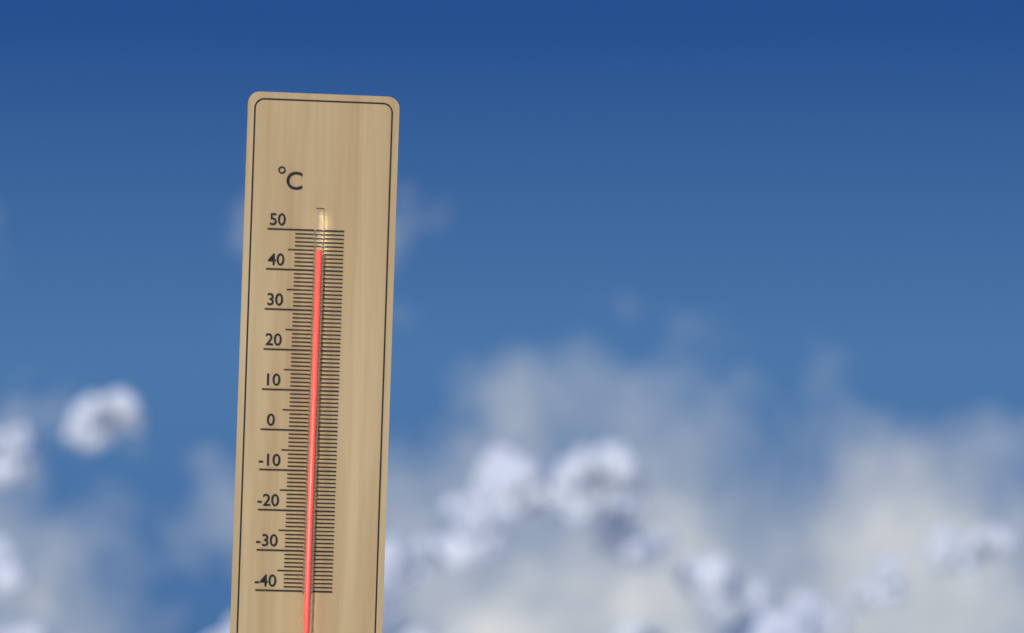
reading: 45 °C
